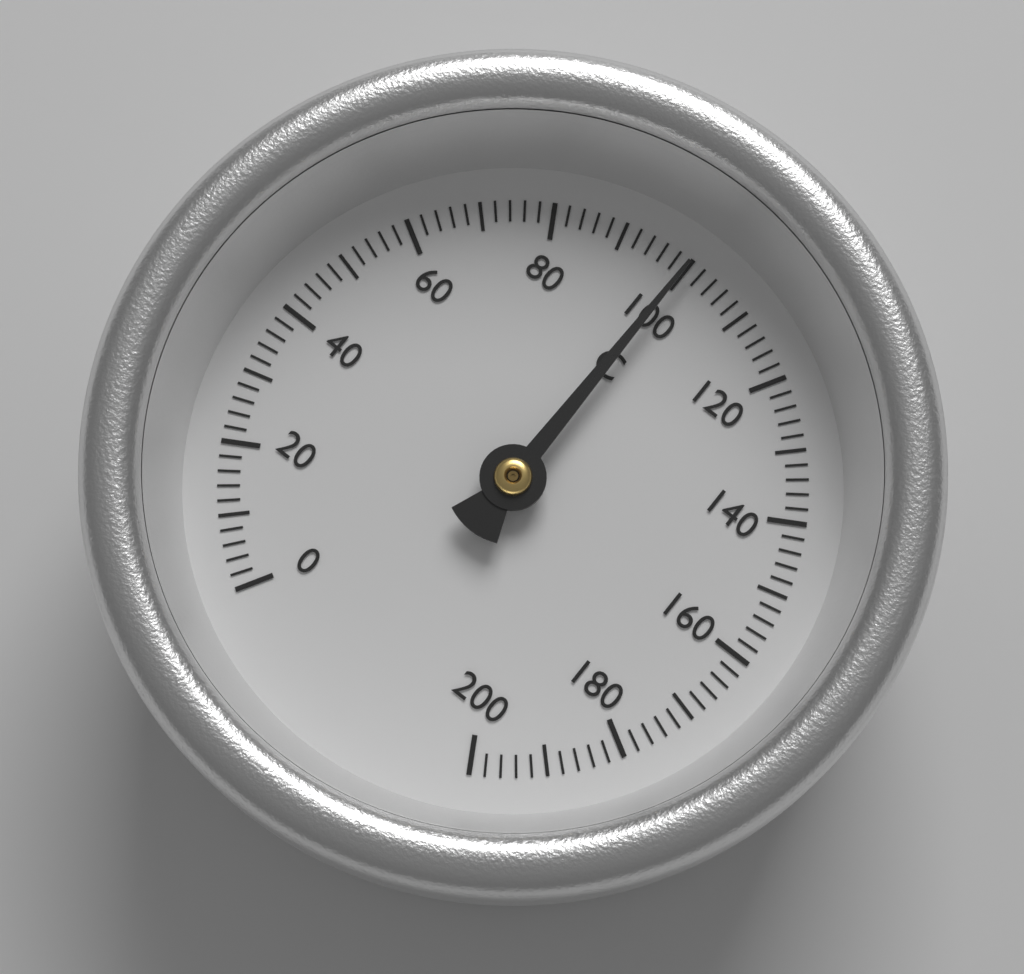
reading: 100 °C
